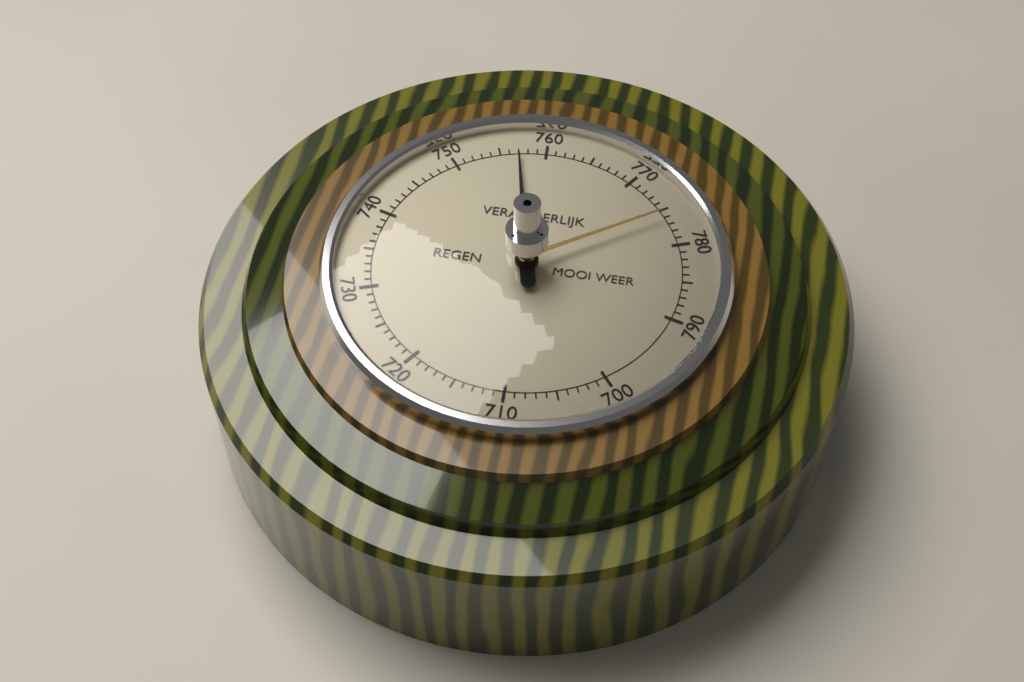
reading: 757 (no unit)
